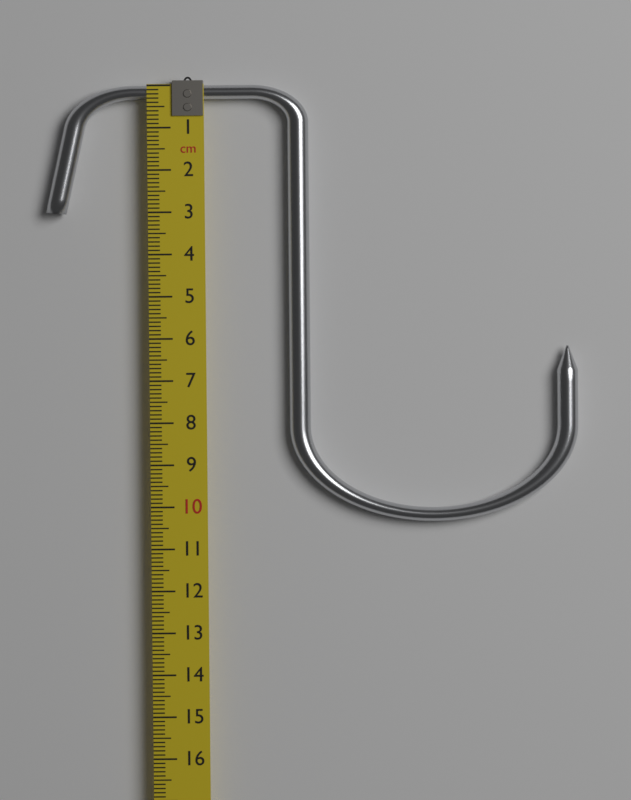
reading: 10.4 cm
